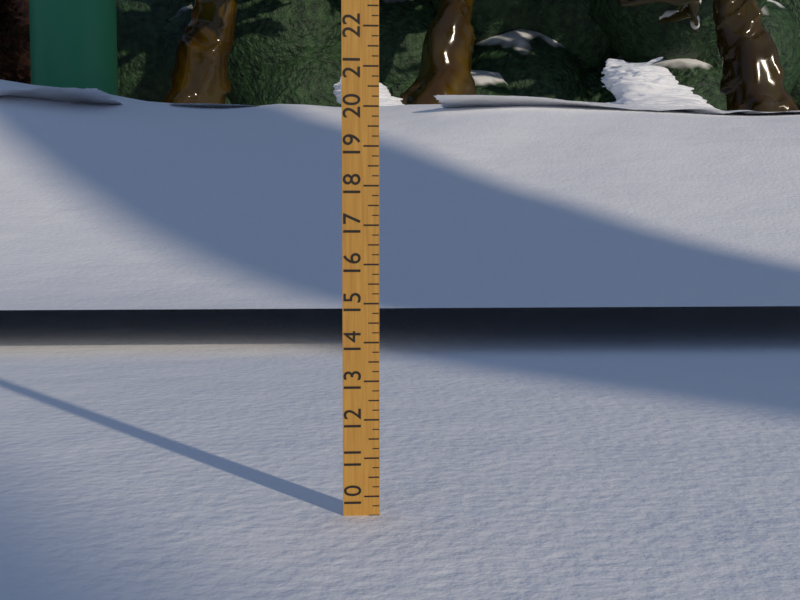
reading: 9.50 (no unit)
